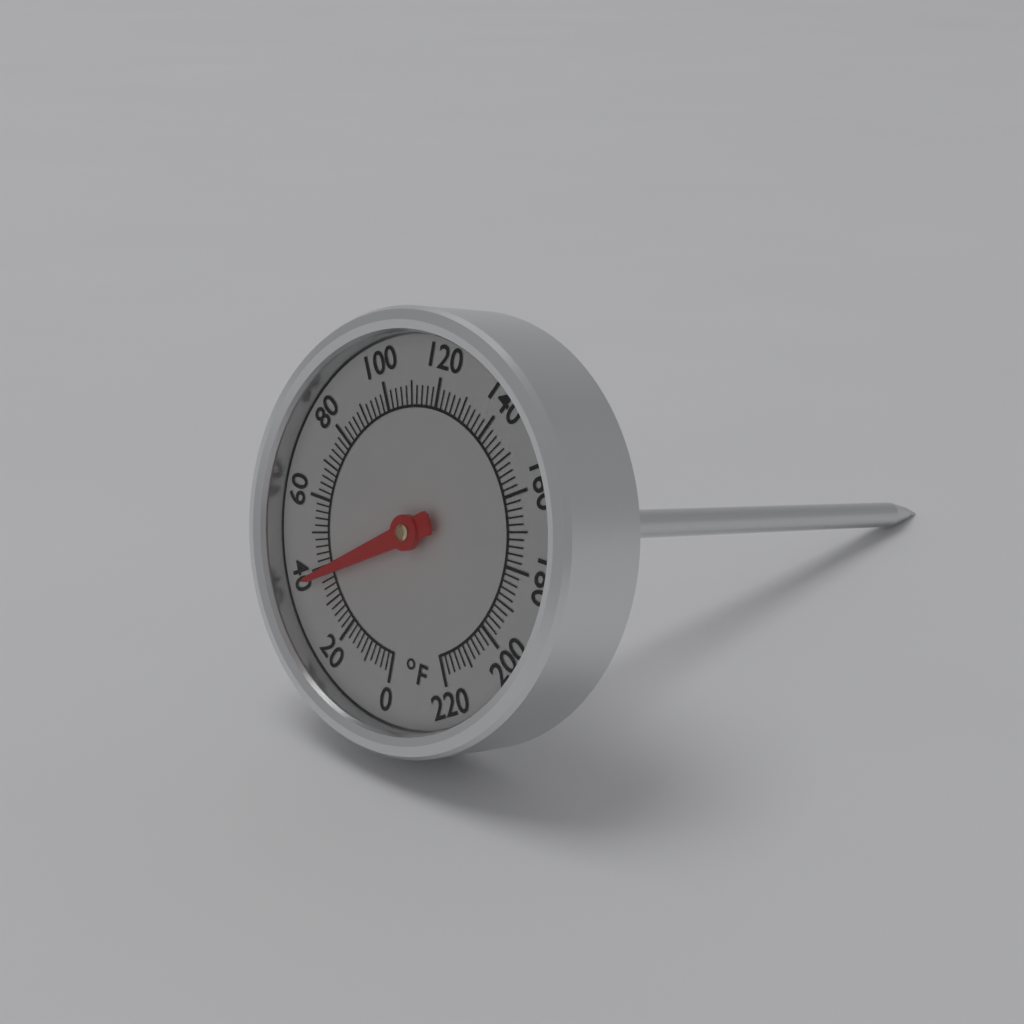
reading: 38 °F
